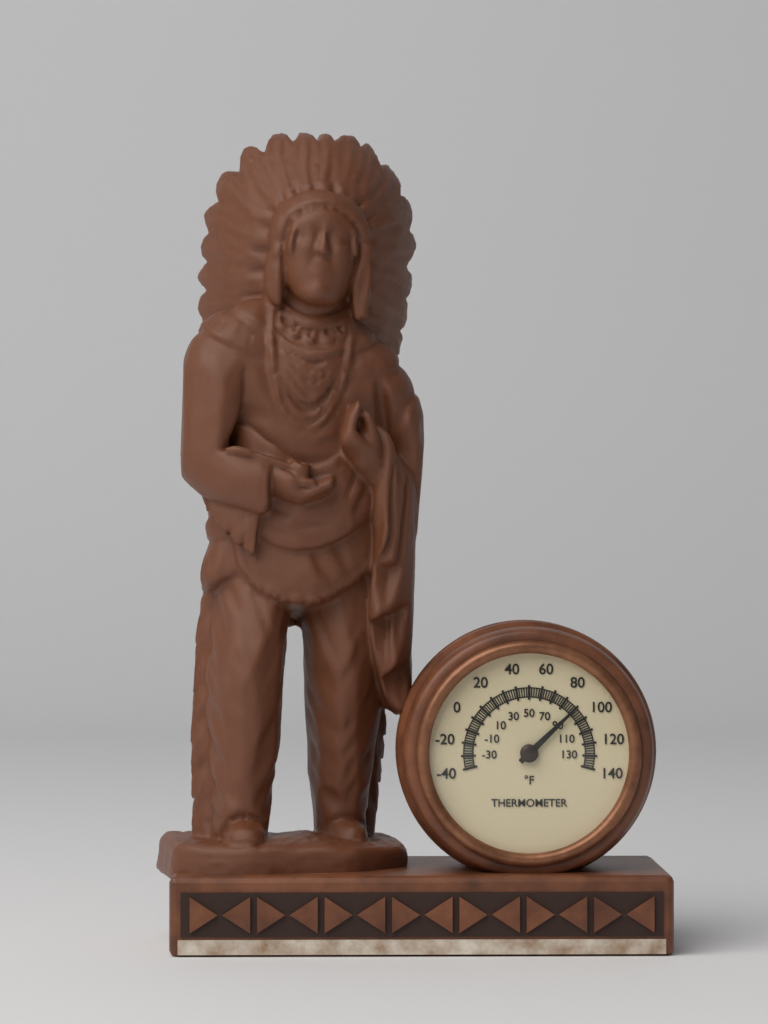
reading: 90 °F
